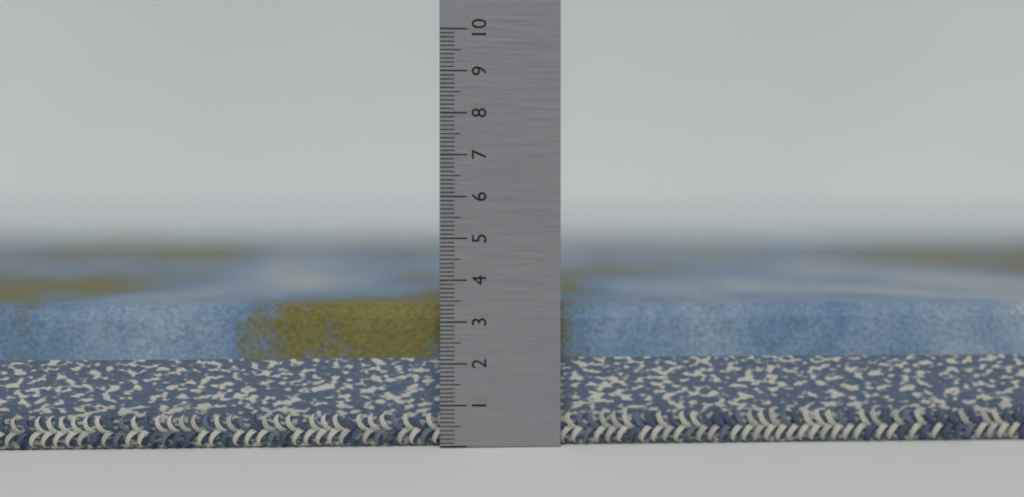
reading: 3.4 (no unit)
